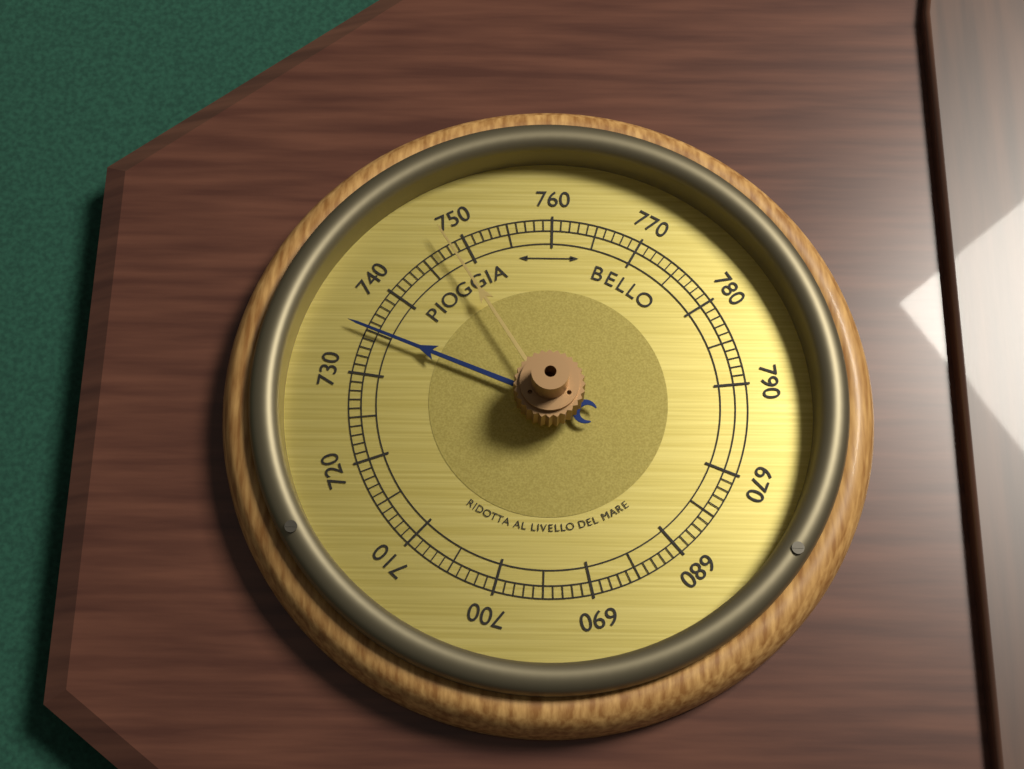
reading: 735 (no unit)
